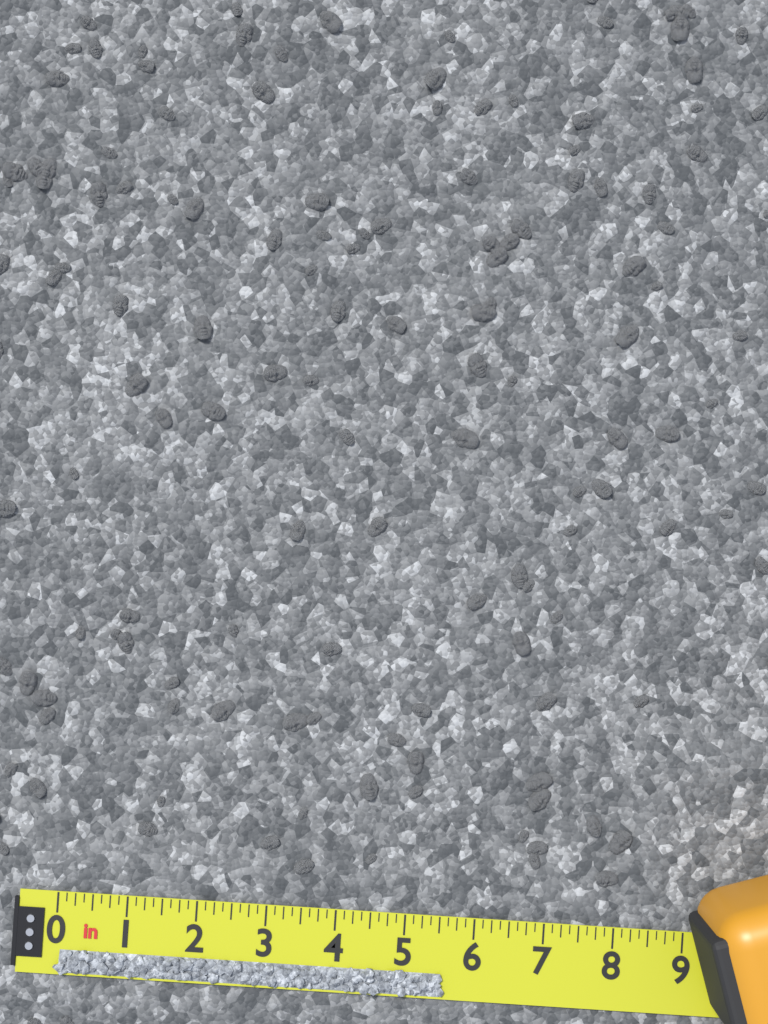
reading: 5.625 in
